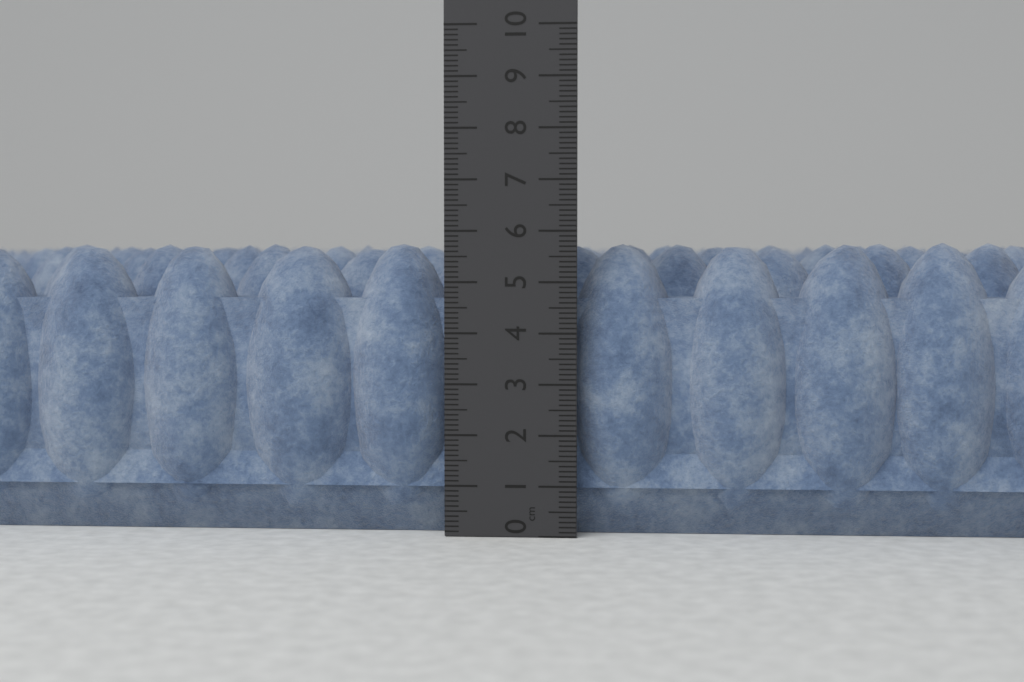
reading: 5.8 cm
